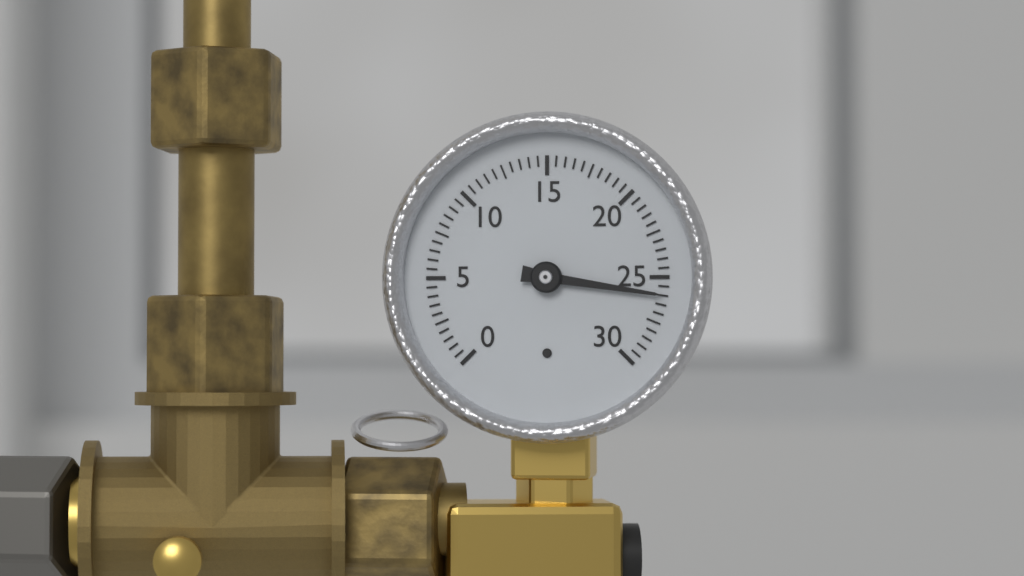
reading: 26.0 (no unit)
